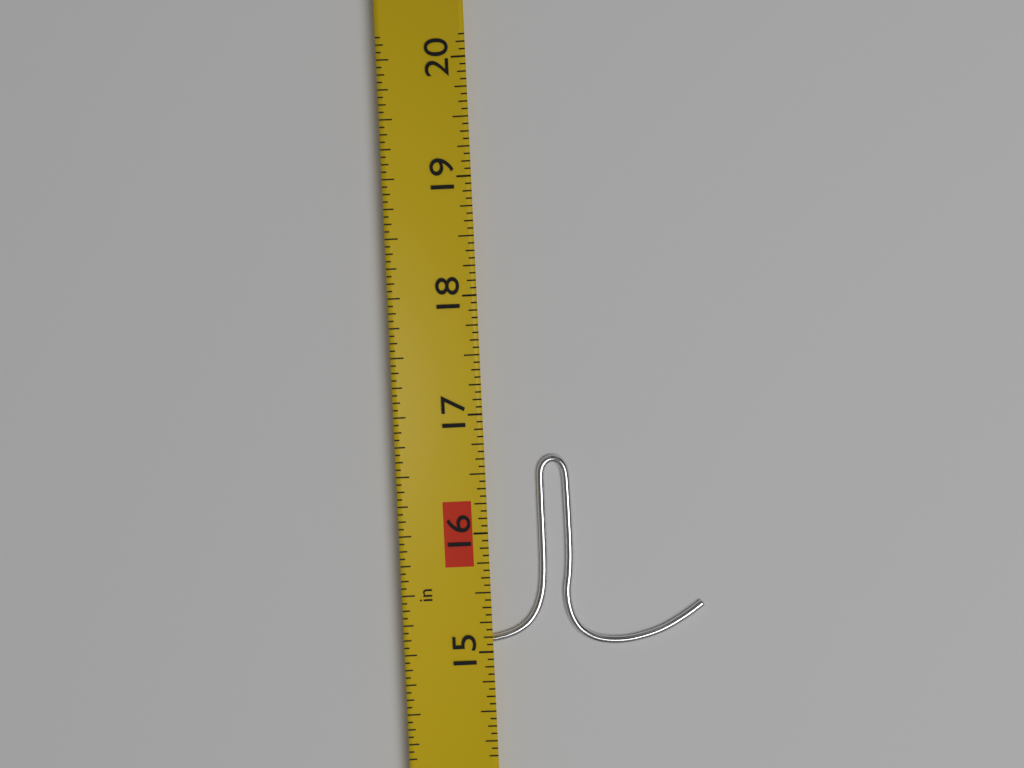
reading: 16.6250 in
